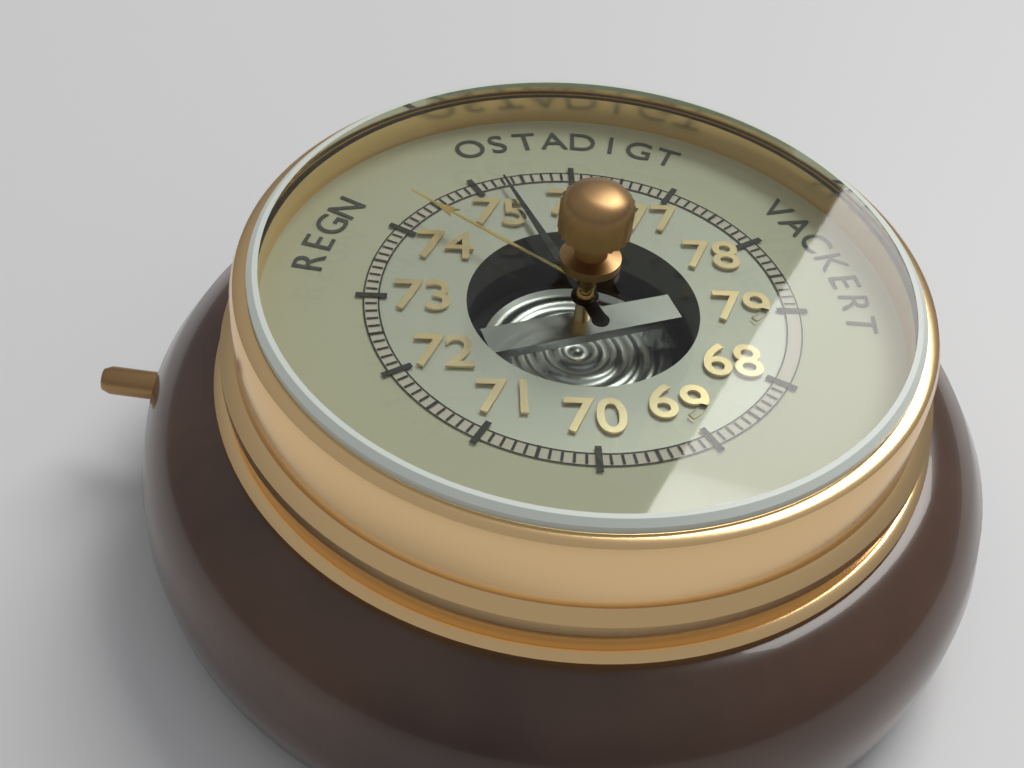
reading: 75.3 (no unit)
